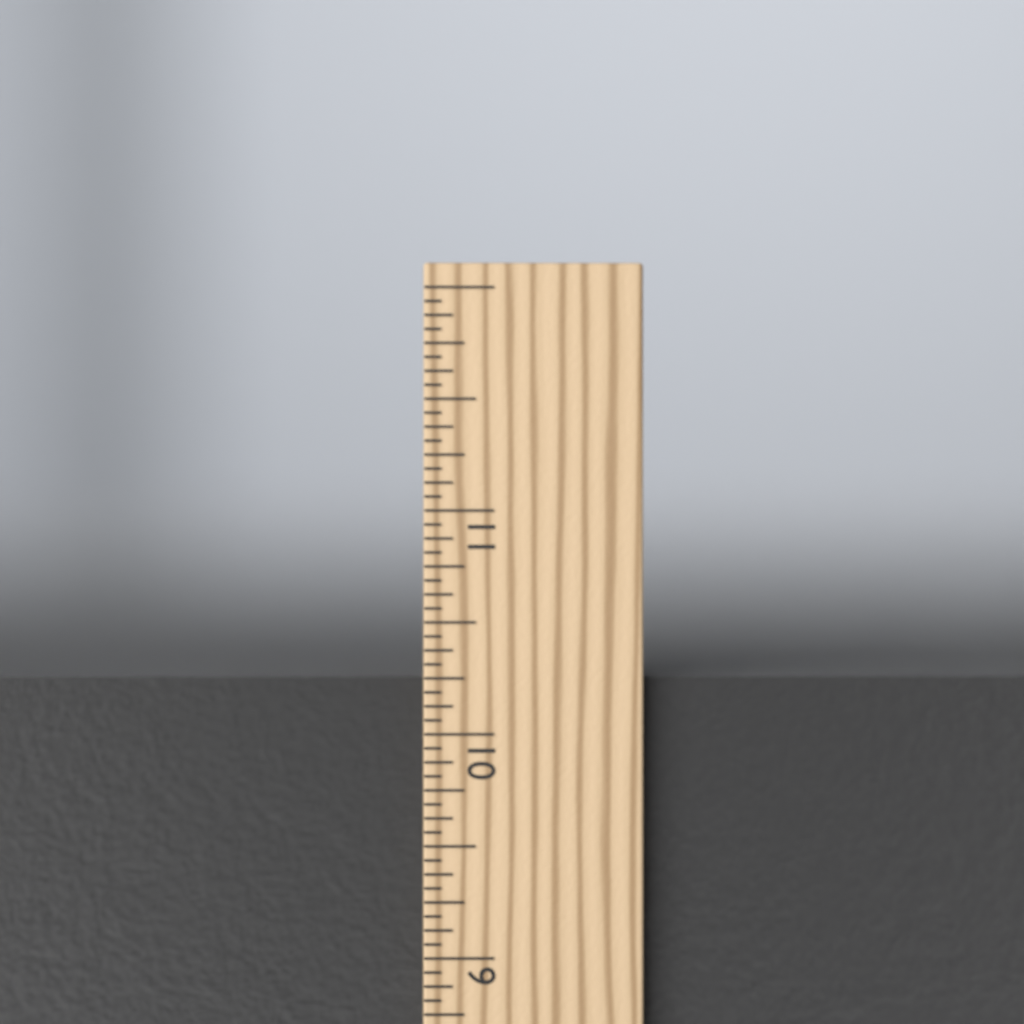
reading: 10.2500 in
